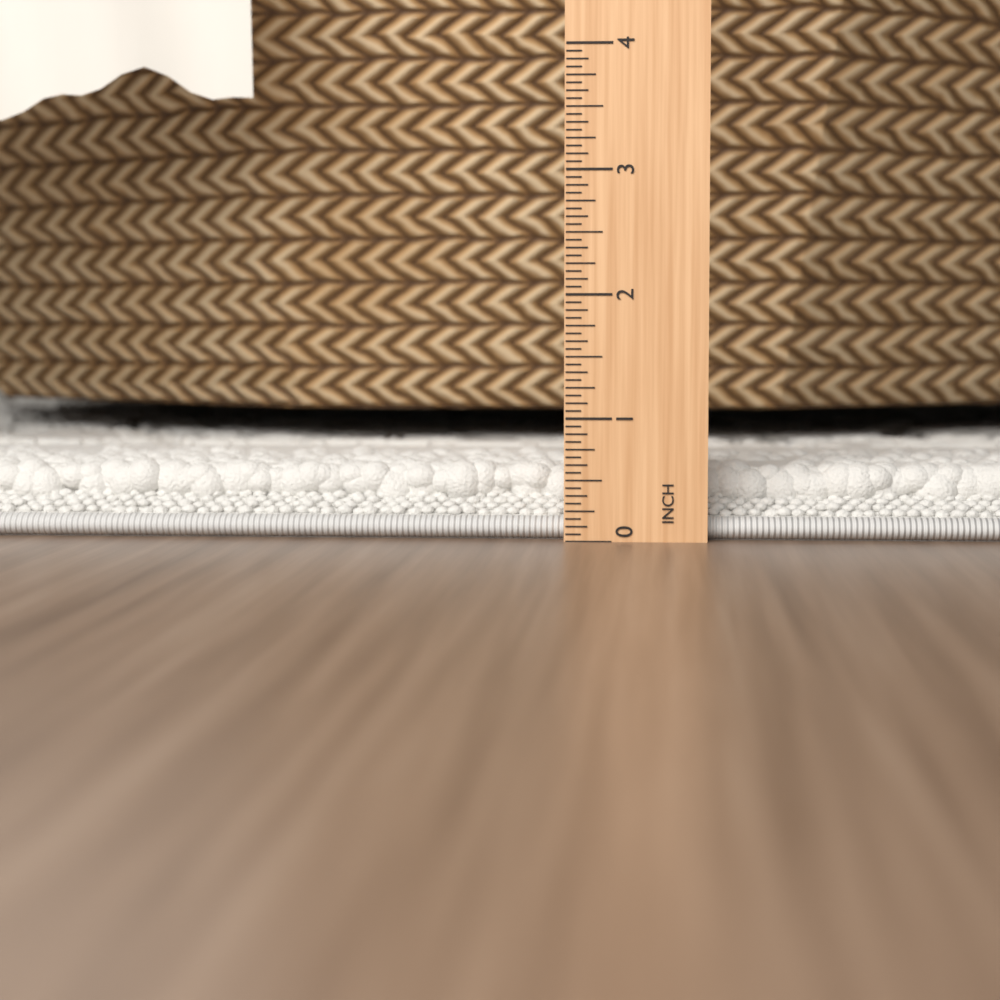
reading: 0.6250 in
